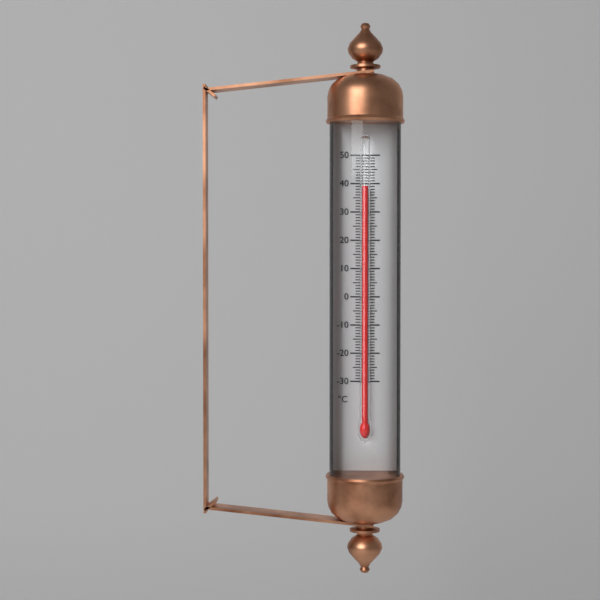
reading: 39 °C
